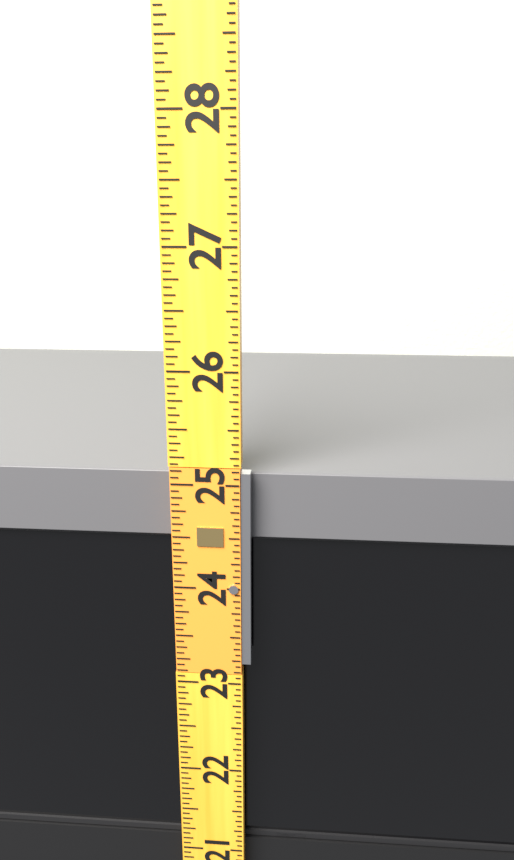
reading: 25.0625 (no unit)
